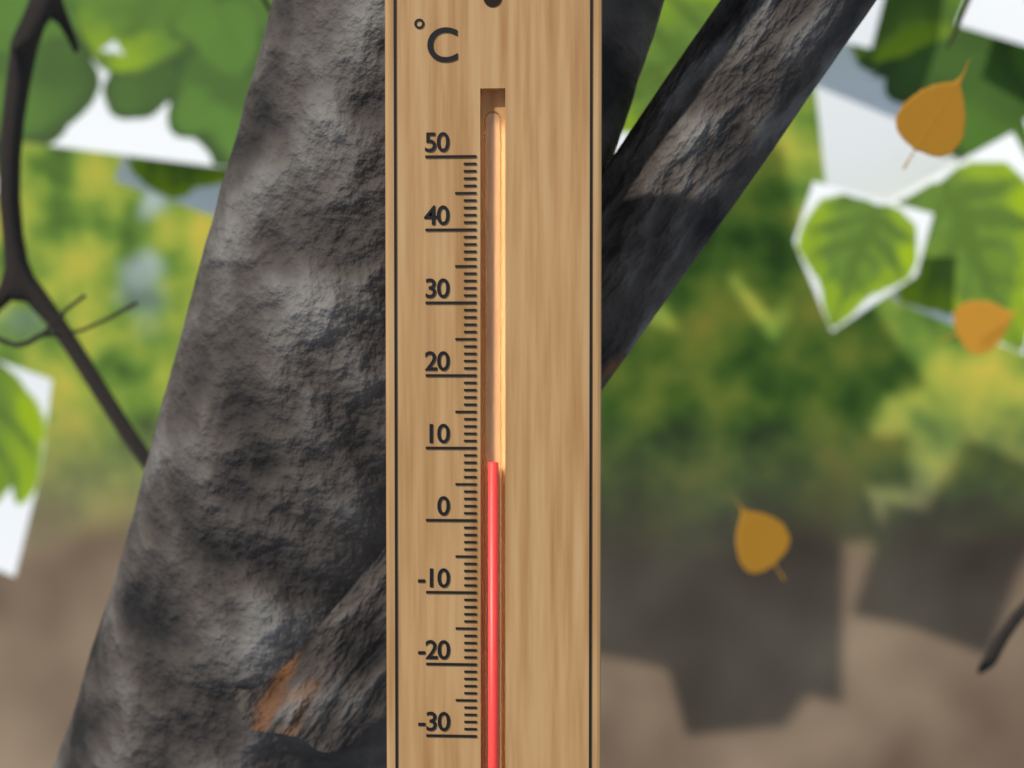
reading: 8 °C
